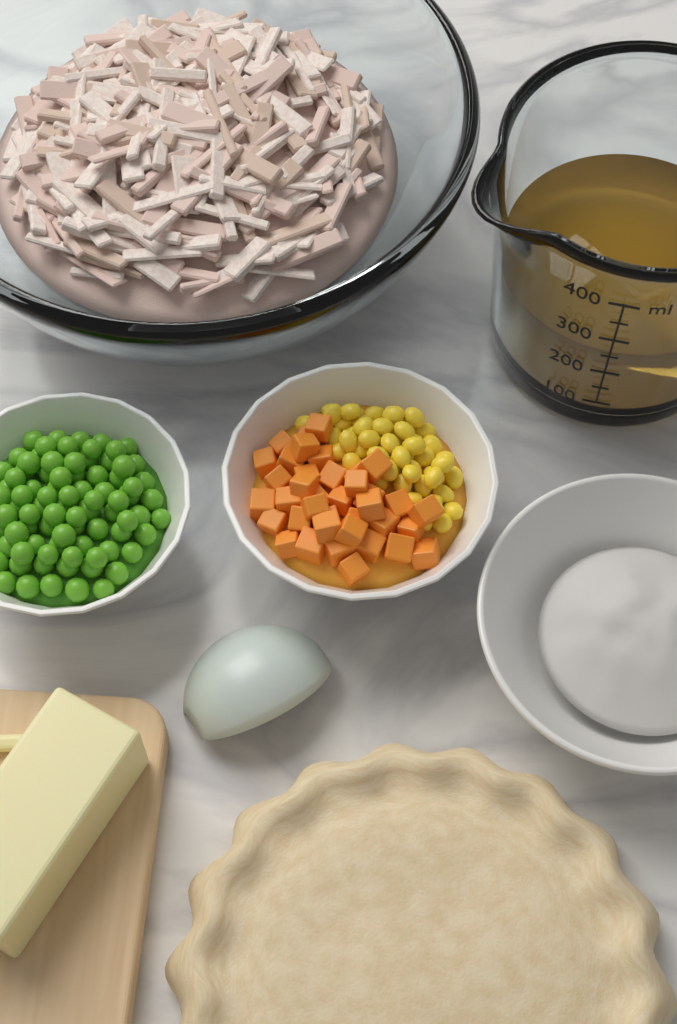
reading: 250 ml
